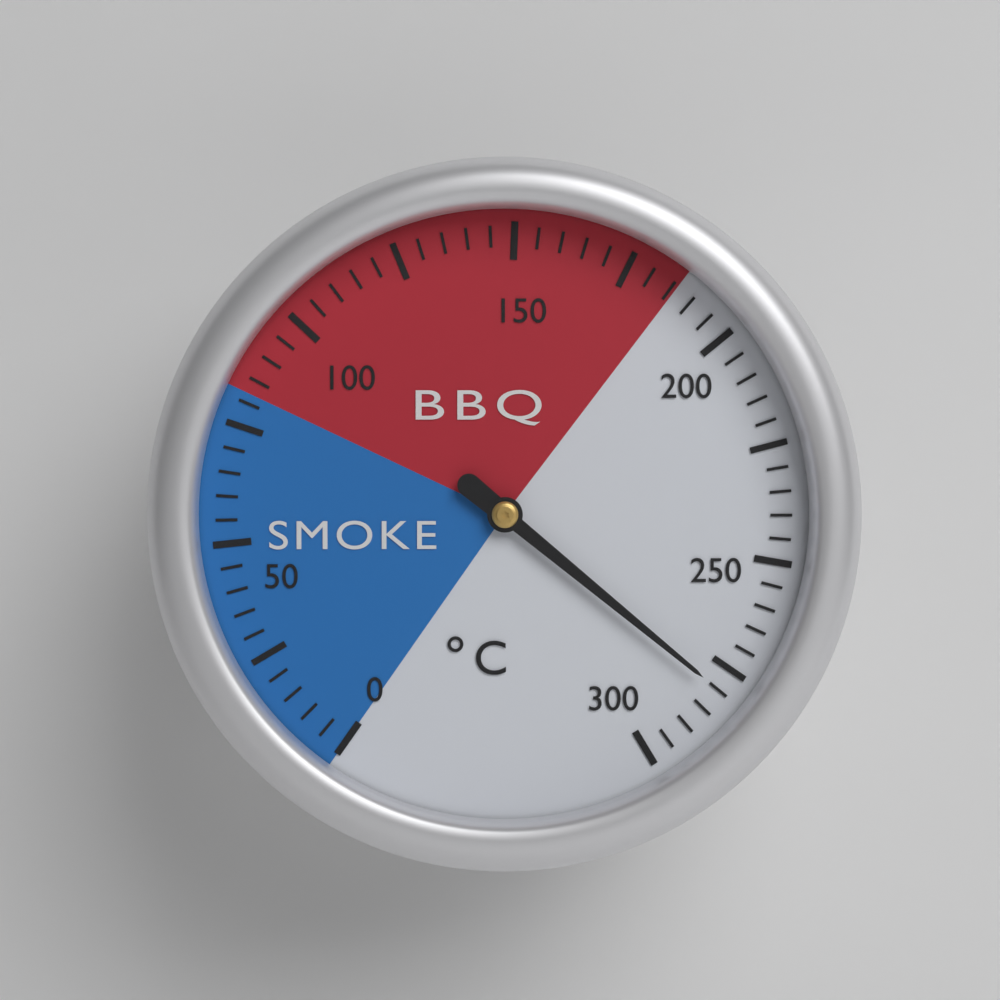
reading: 280 °C
